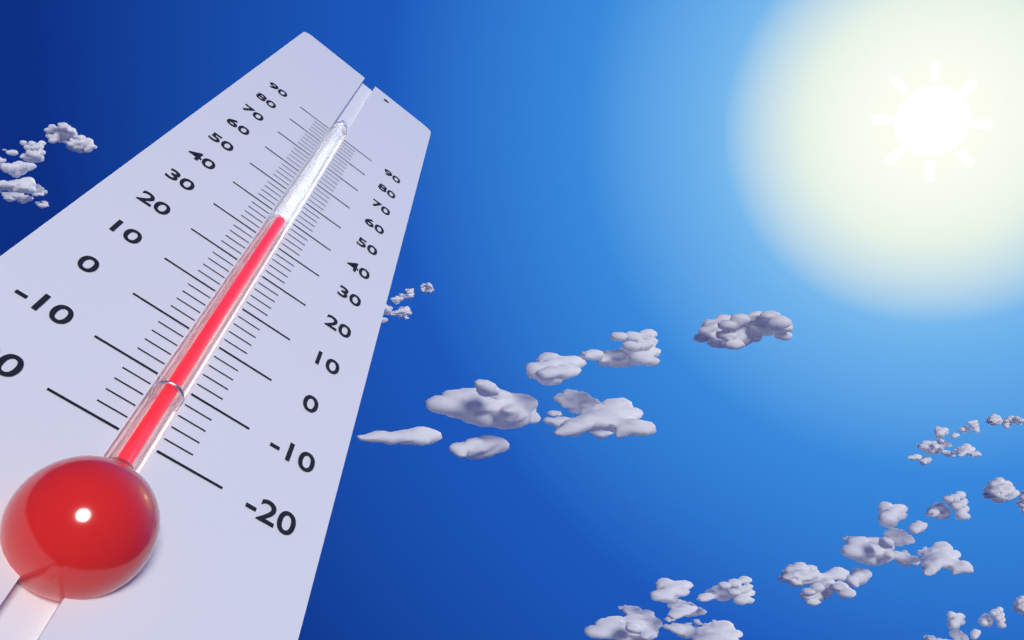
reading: 38 (no unit)
